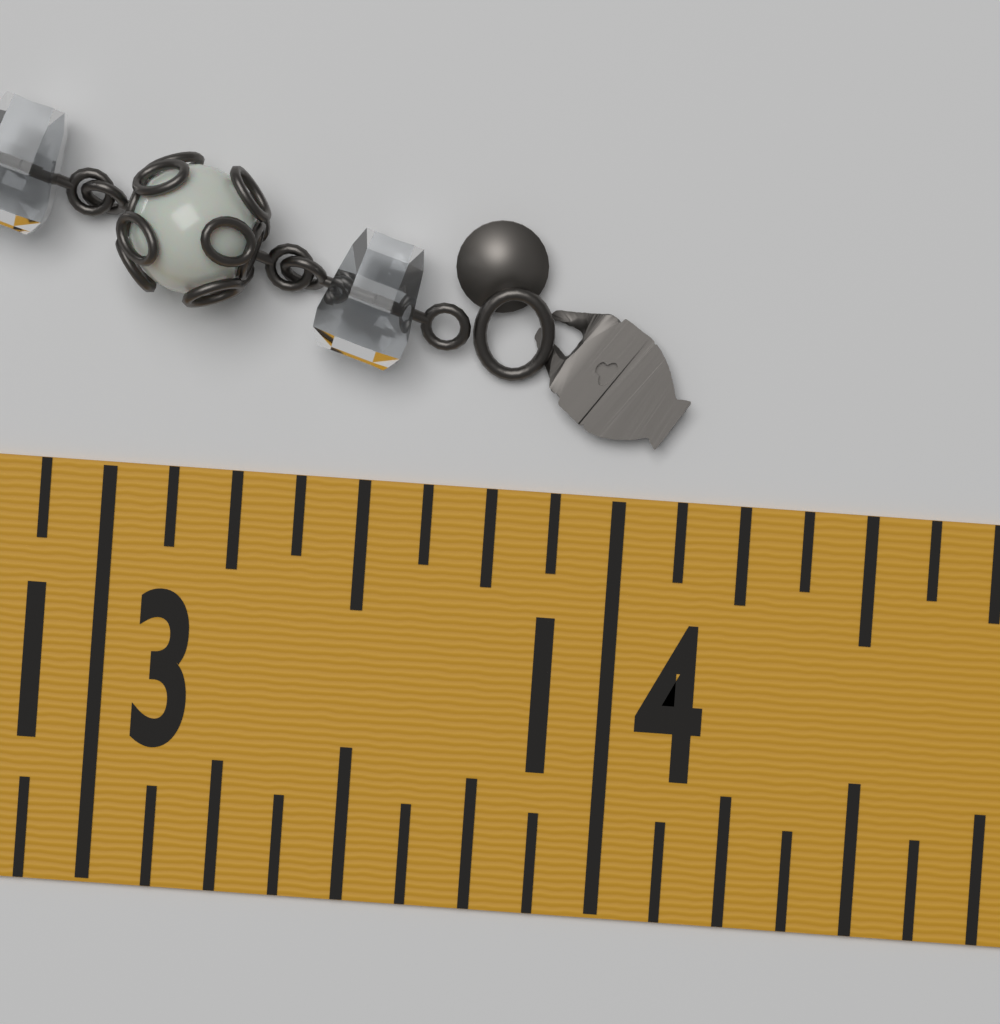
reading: 14.125 in
